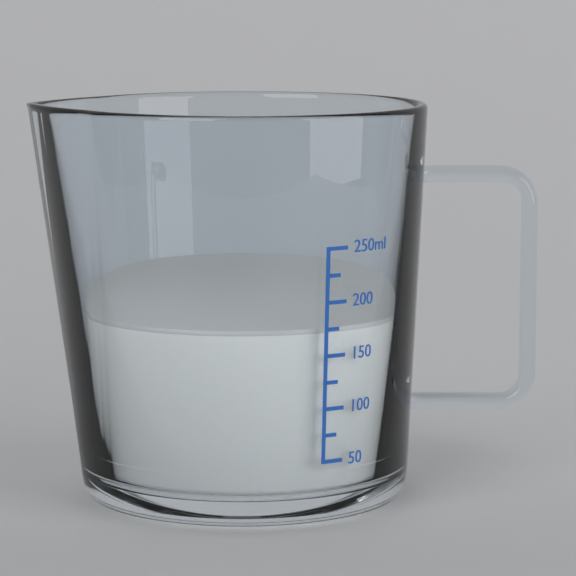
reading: 175 ml
